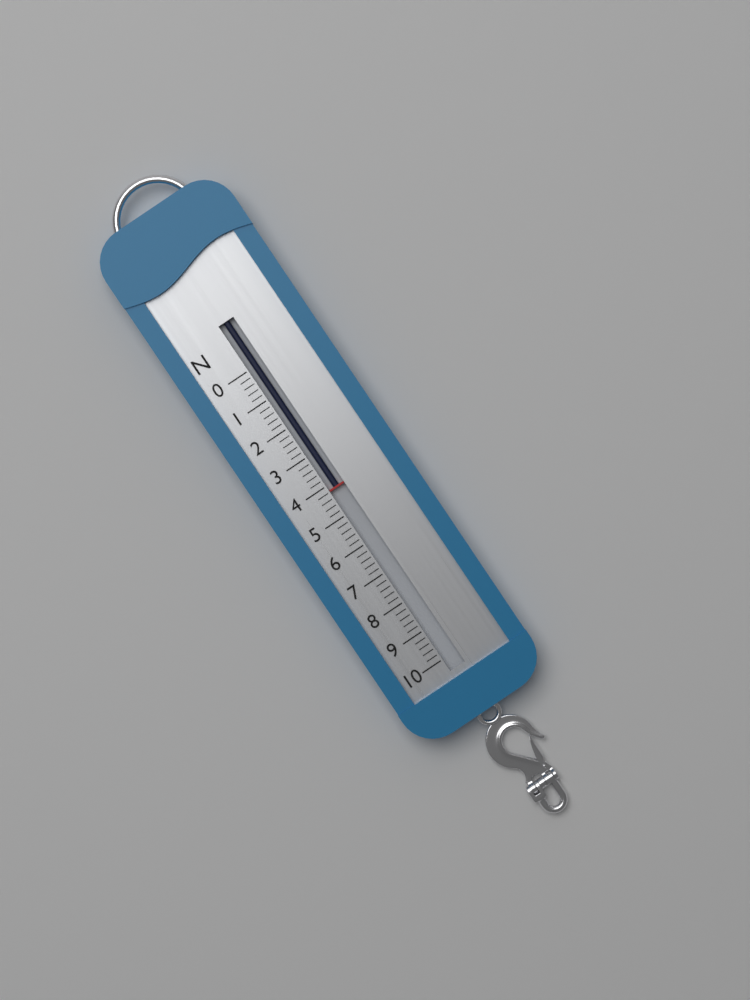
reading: 4.2 N
